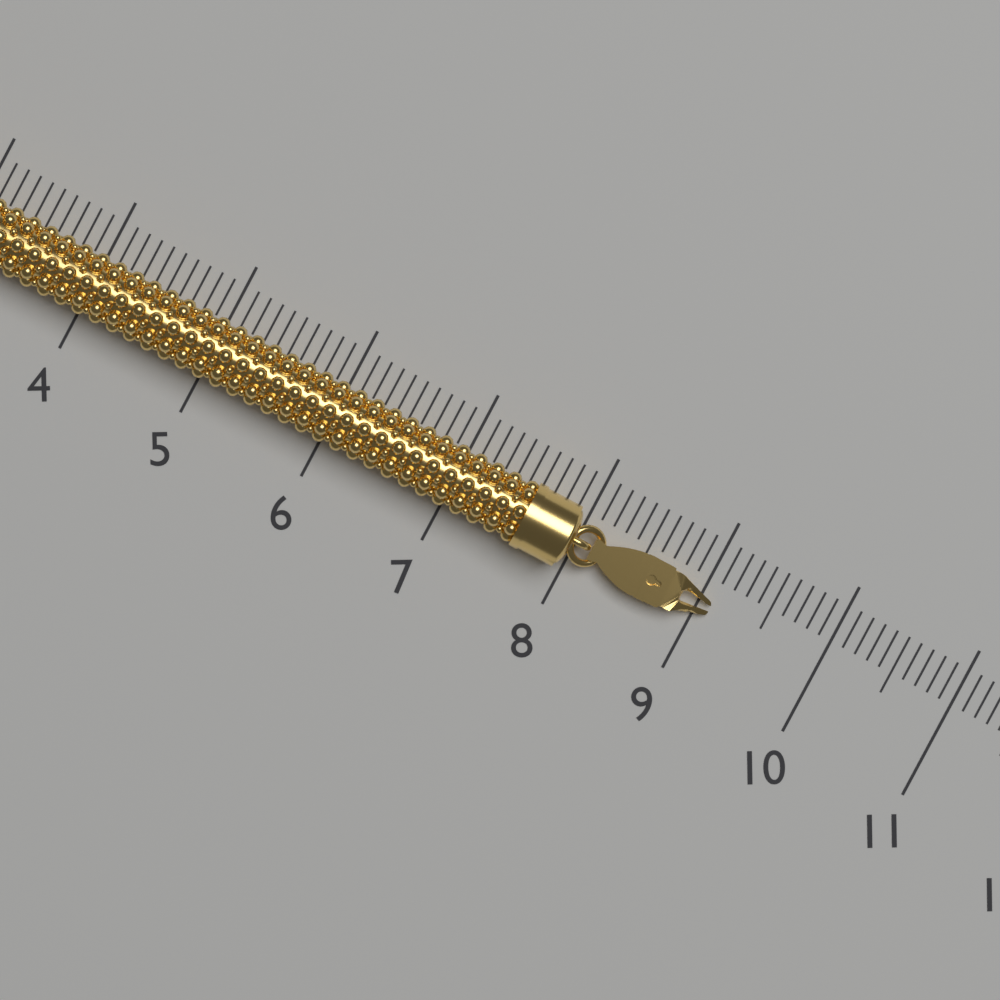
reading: 9.1 (no unit)
